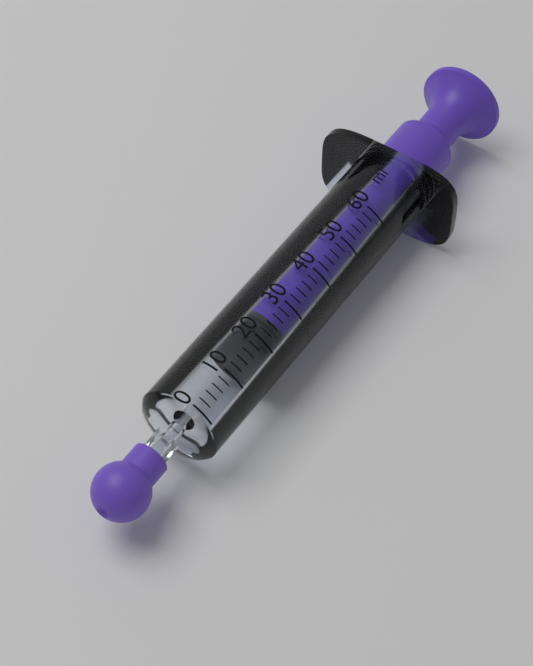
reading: 18 ml
